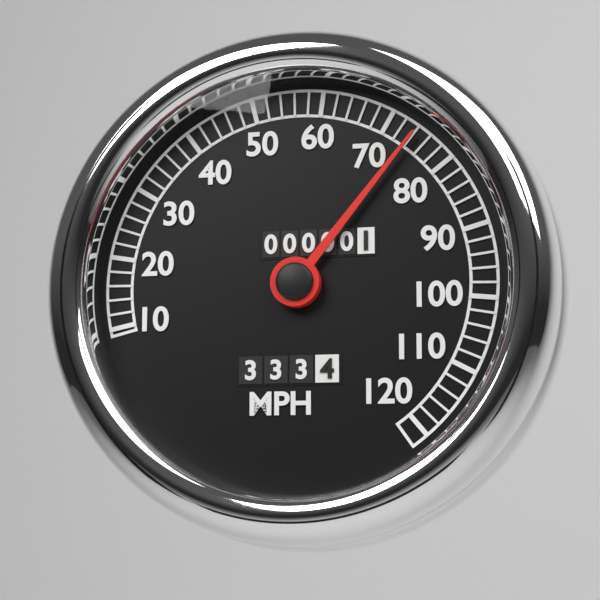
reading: 74 MPH
